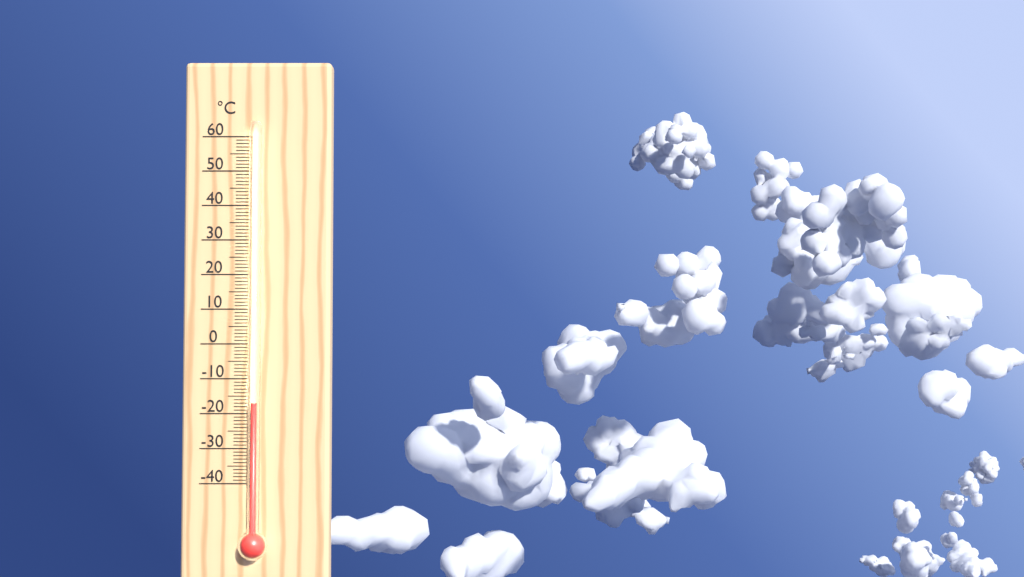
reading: -17 °C
